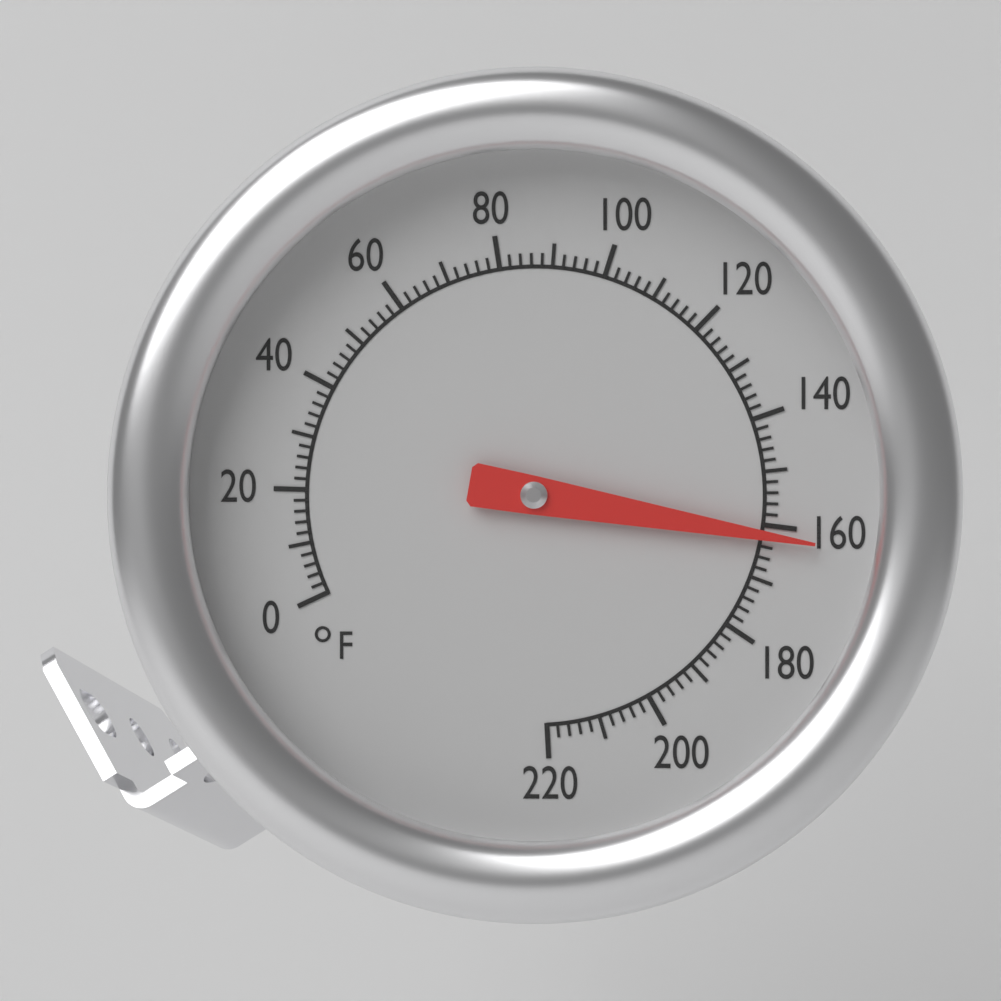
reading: 162 °F
